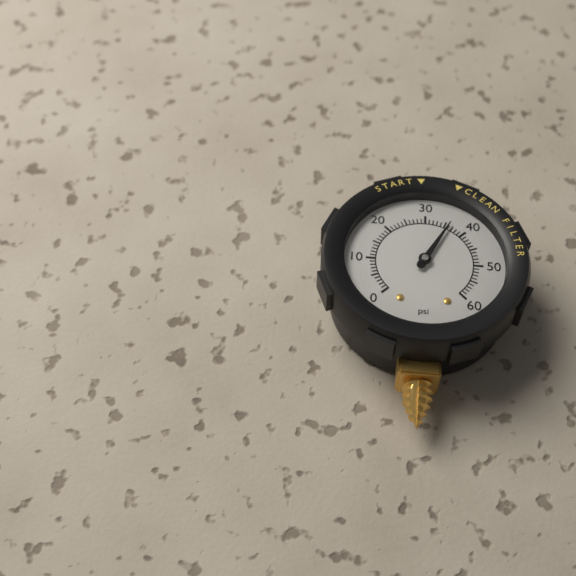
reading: 36 psi
